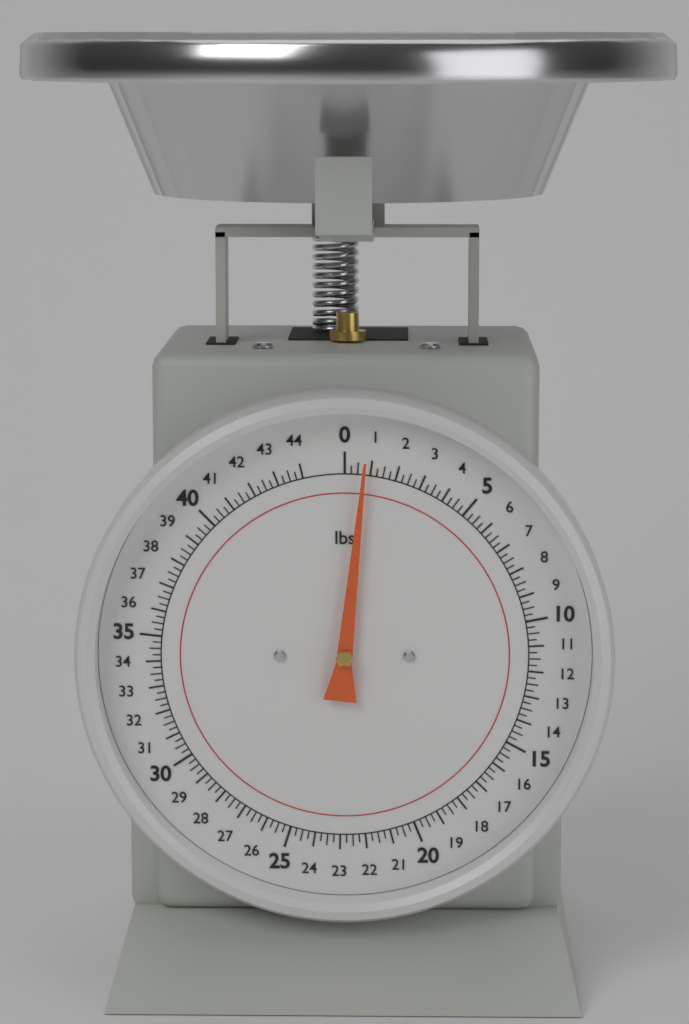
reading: 0.75 lbs
